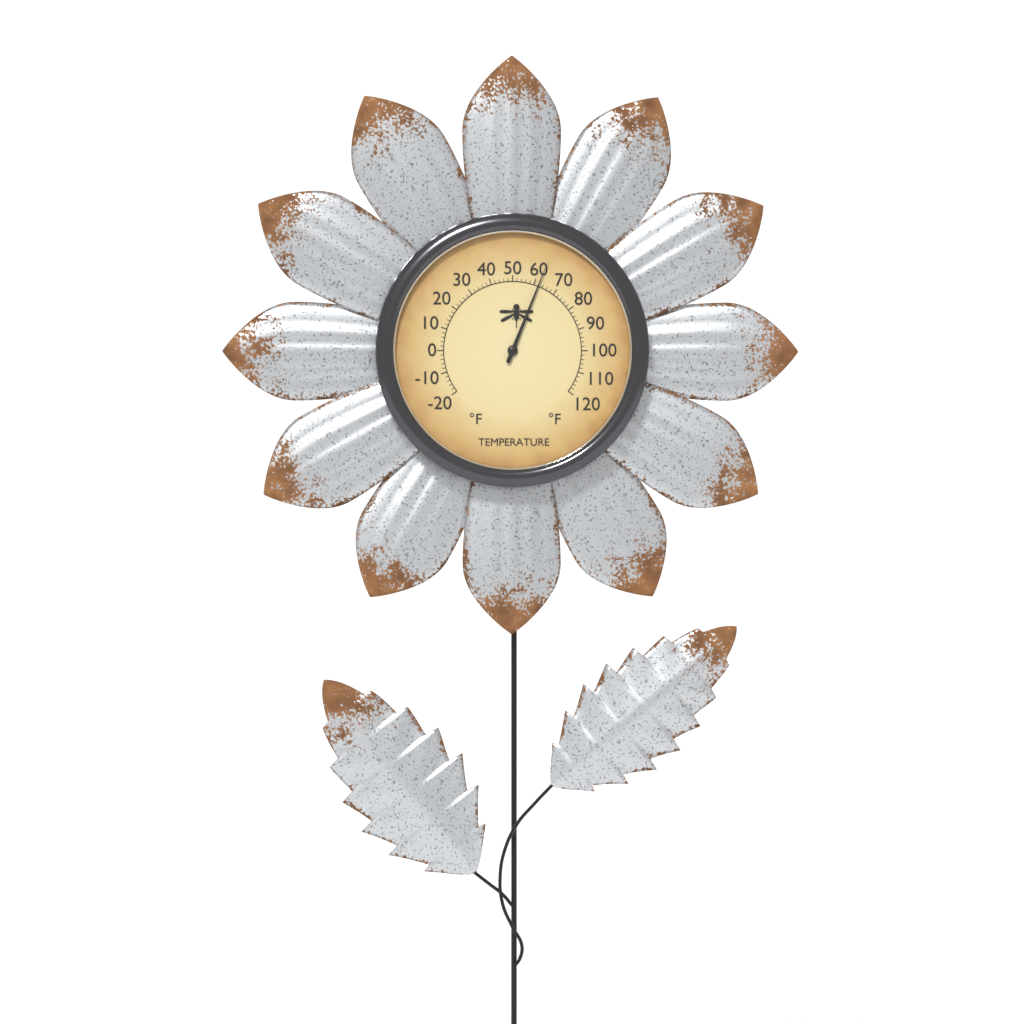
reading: 62 °F
